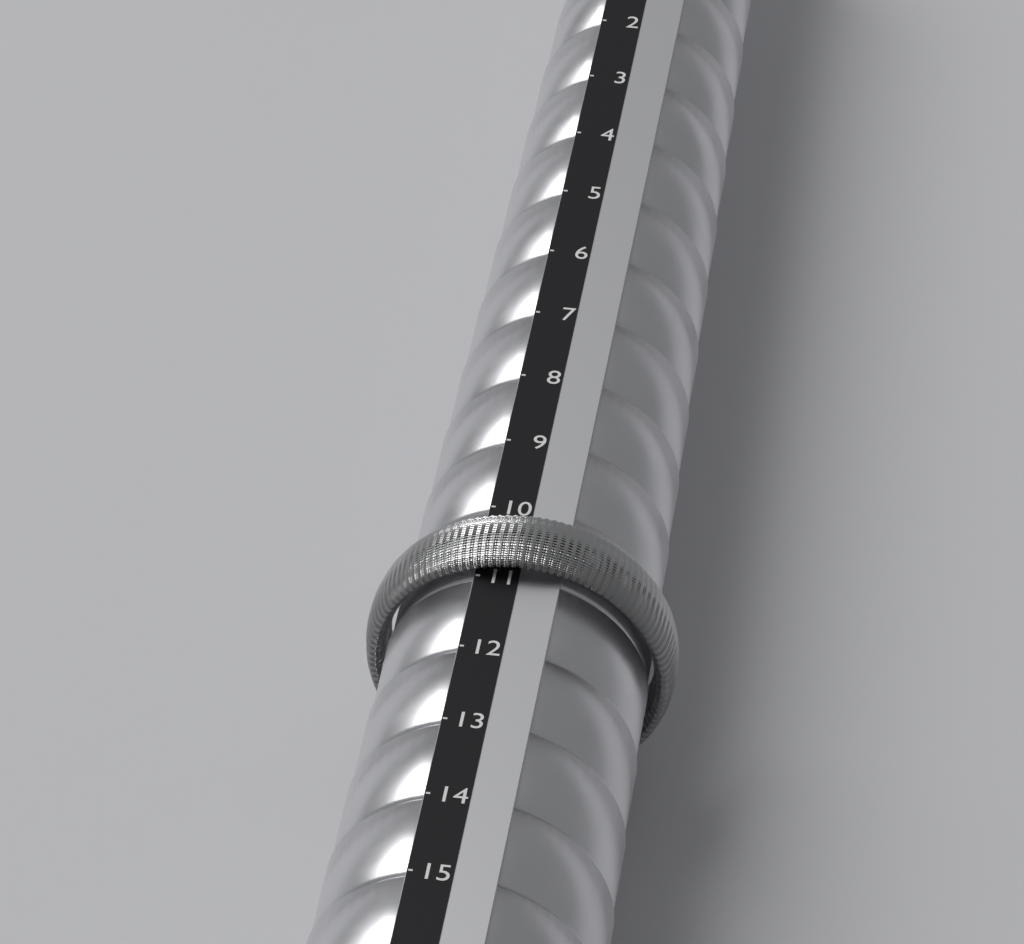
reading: 11 (no unit)
